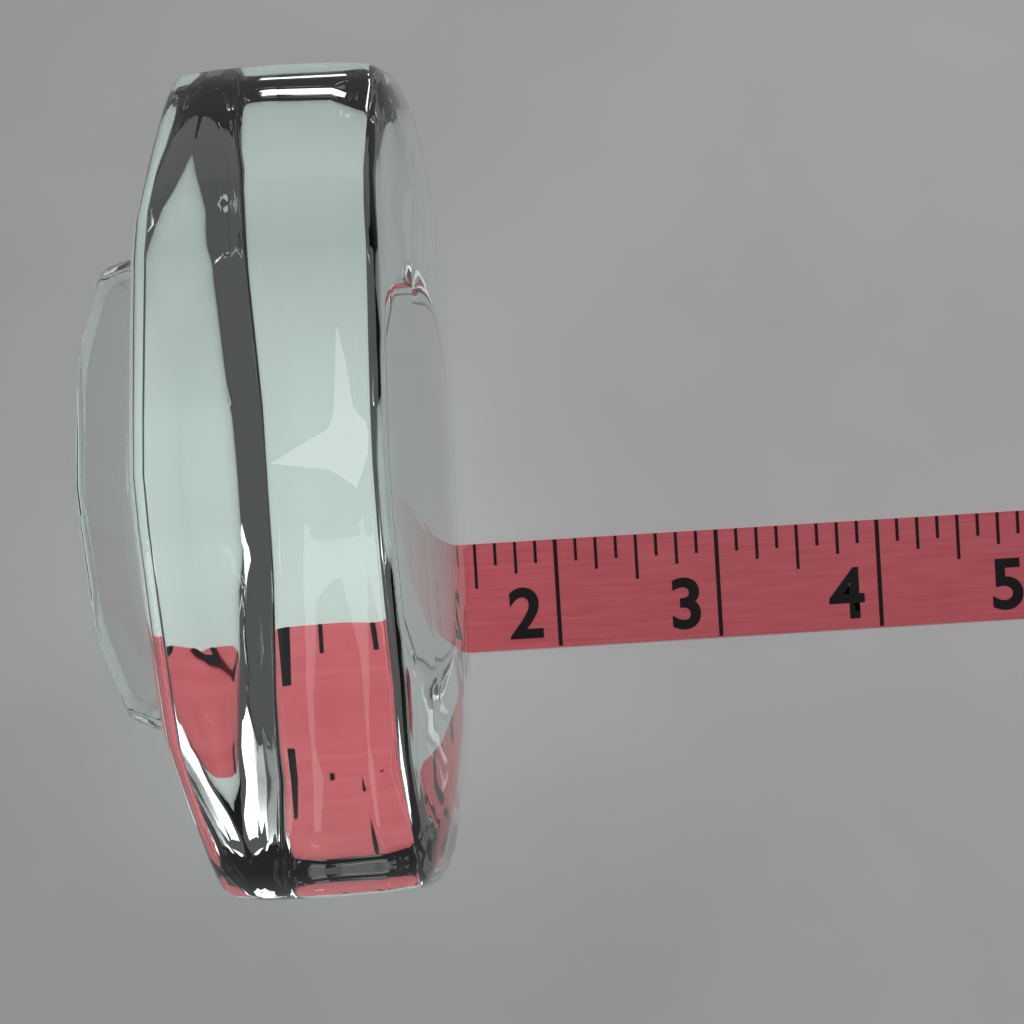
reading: 1.500 (no unit)
